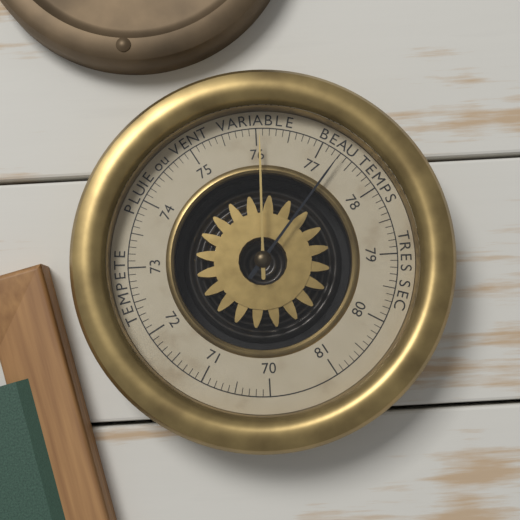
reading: 77.3 (no unit)
